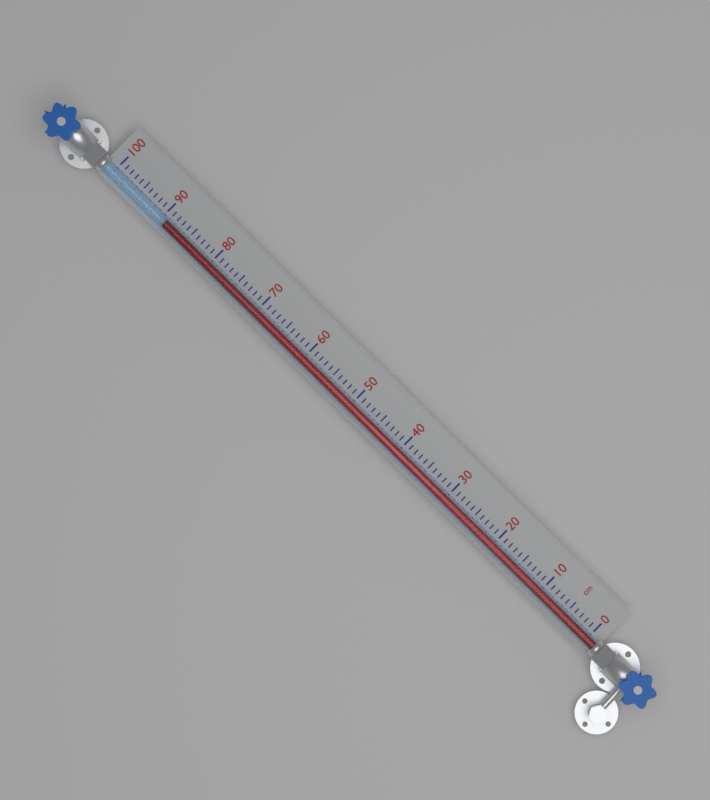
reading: 89 cm
